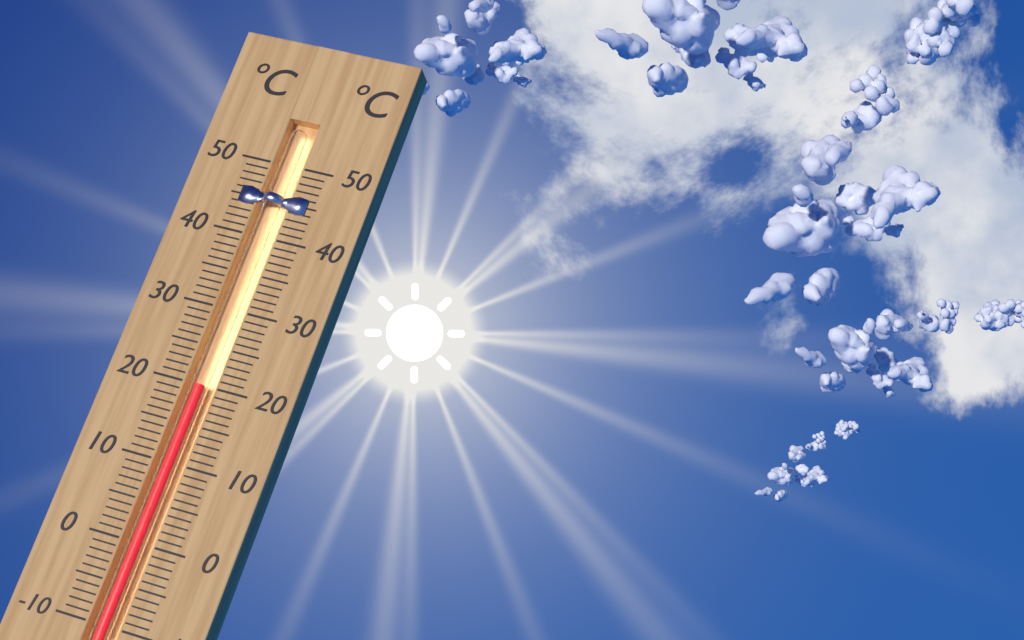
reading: 20 °C
